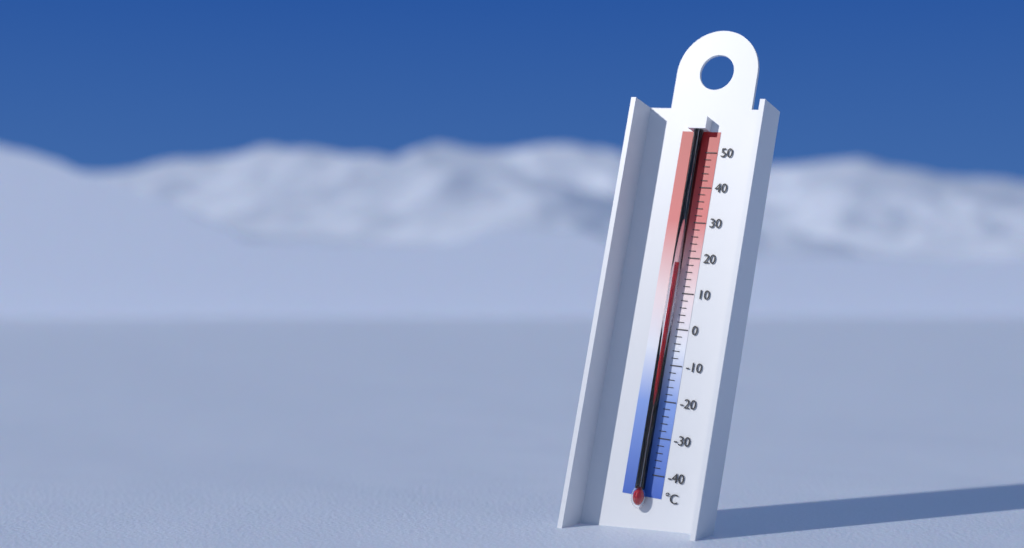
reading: 18 °C
